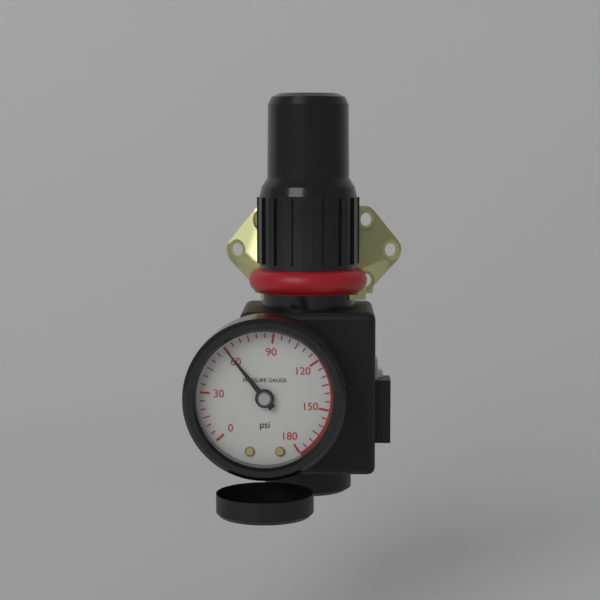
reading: 60 psi
